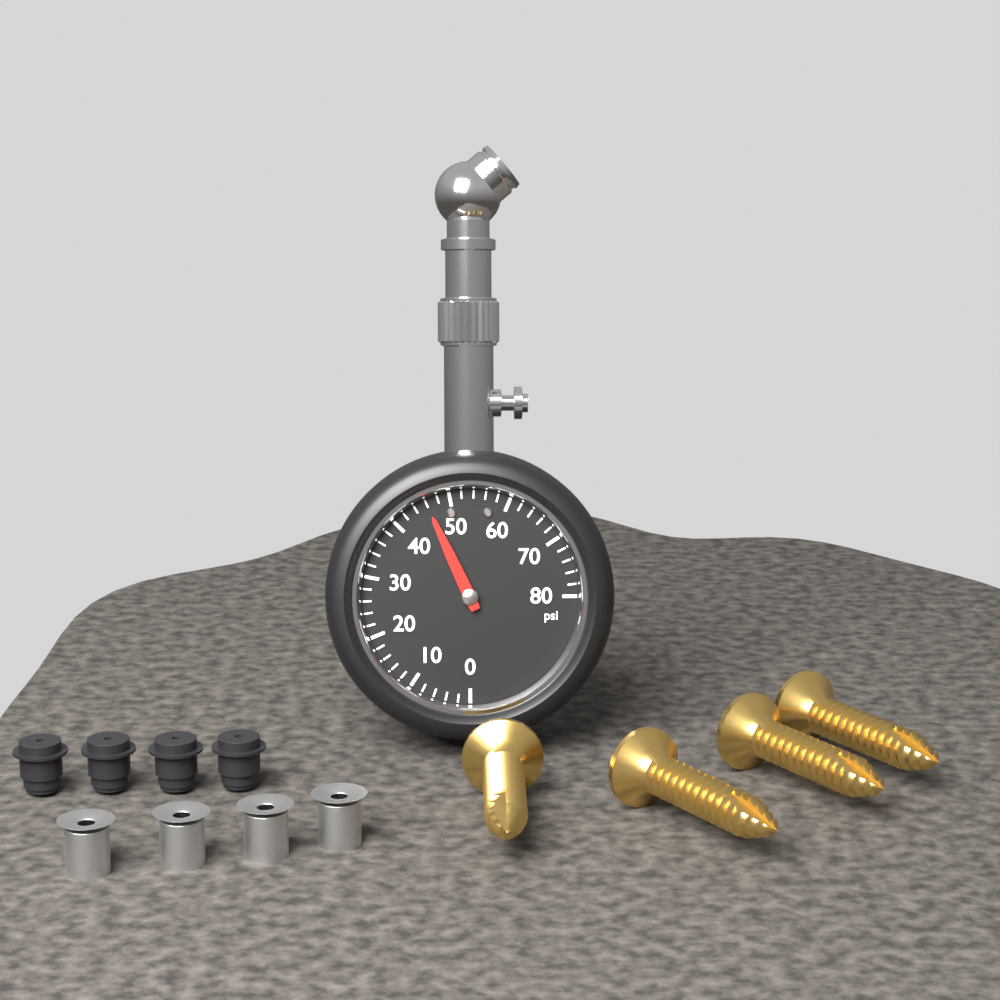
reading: 46 psi
